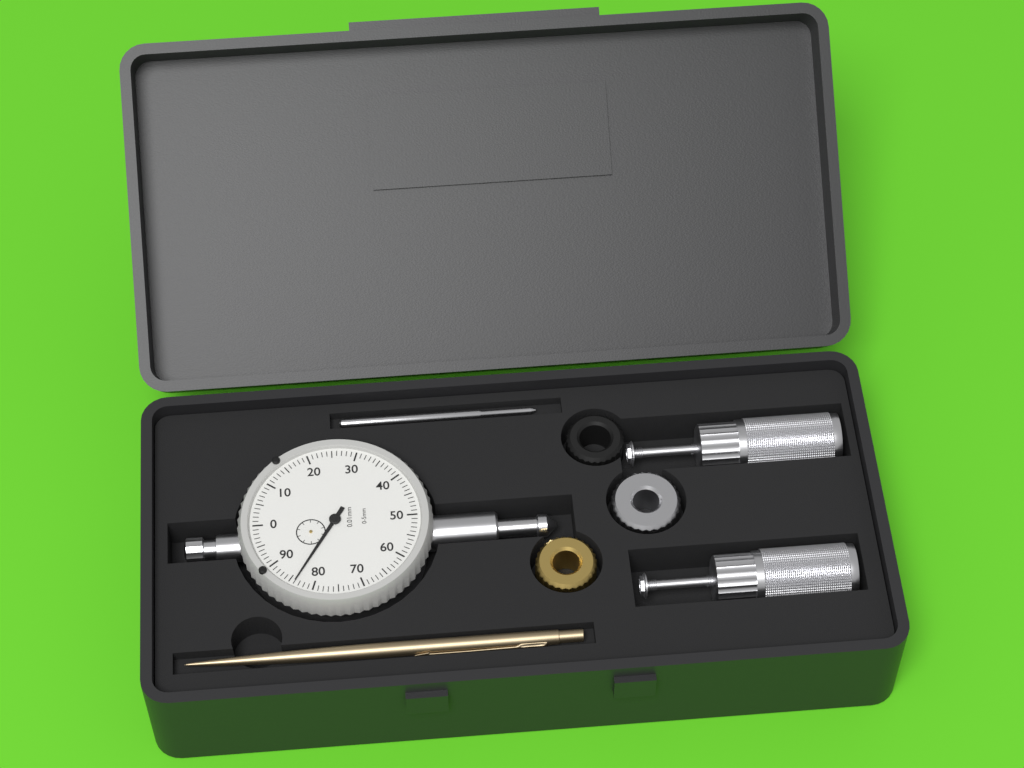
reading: 0.84 mm
